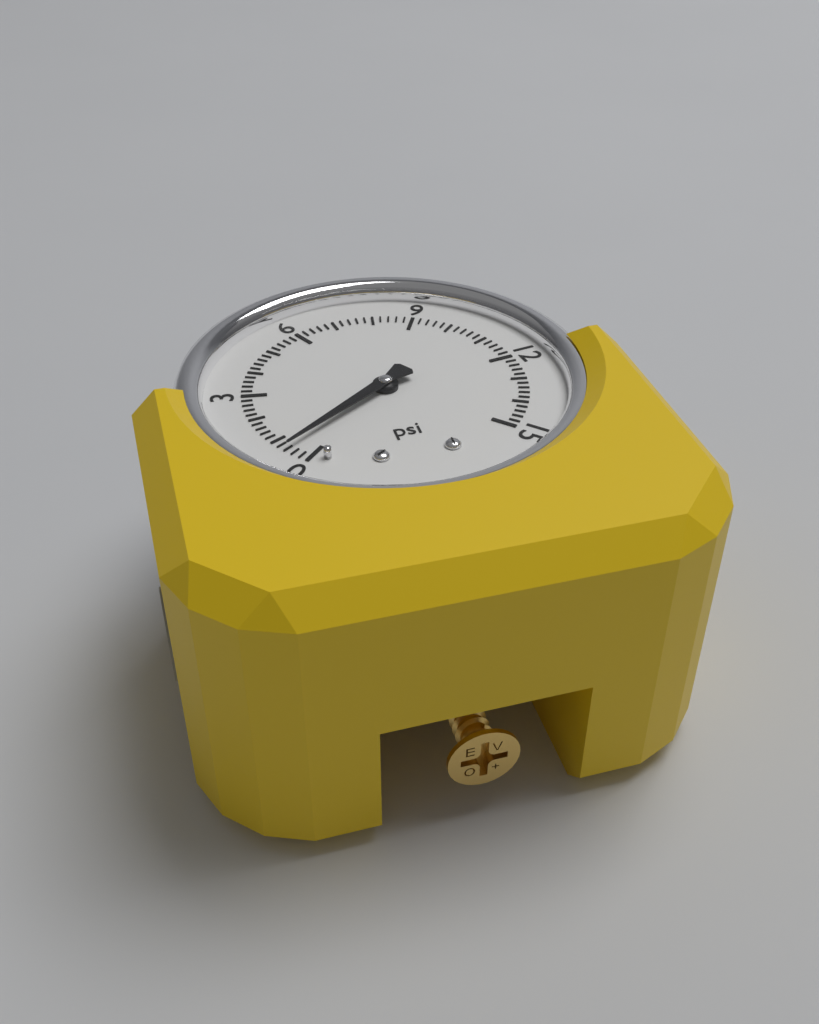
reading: 0.6 psi
